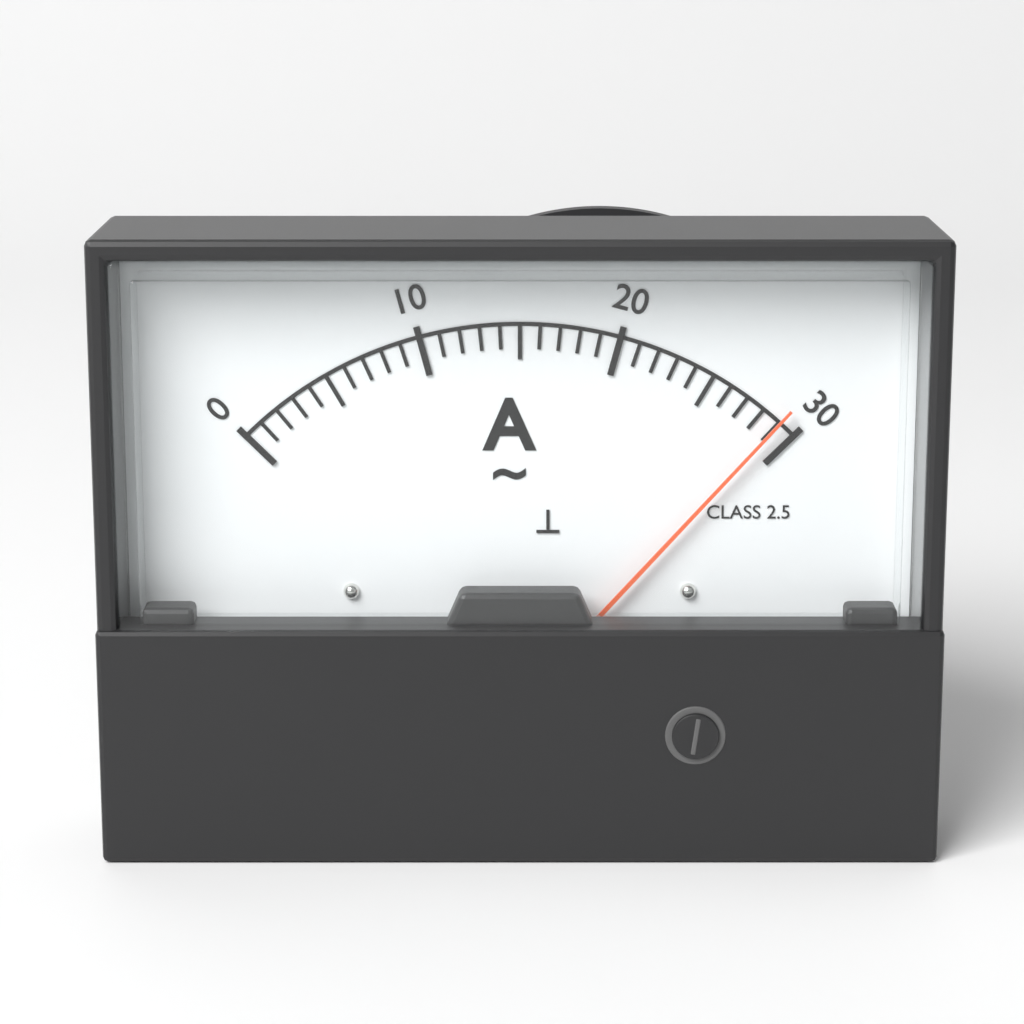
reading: 29 A
